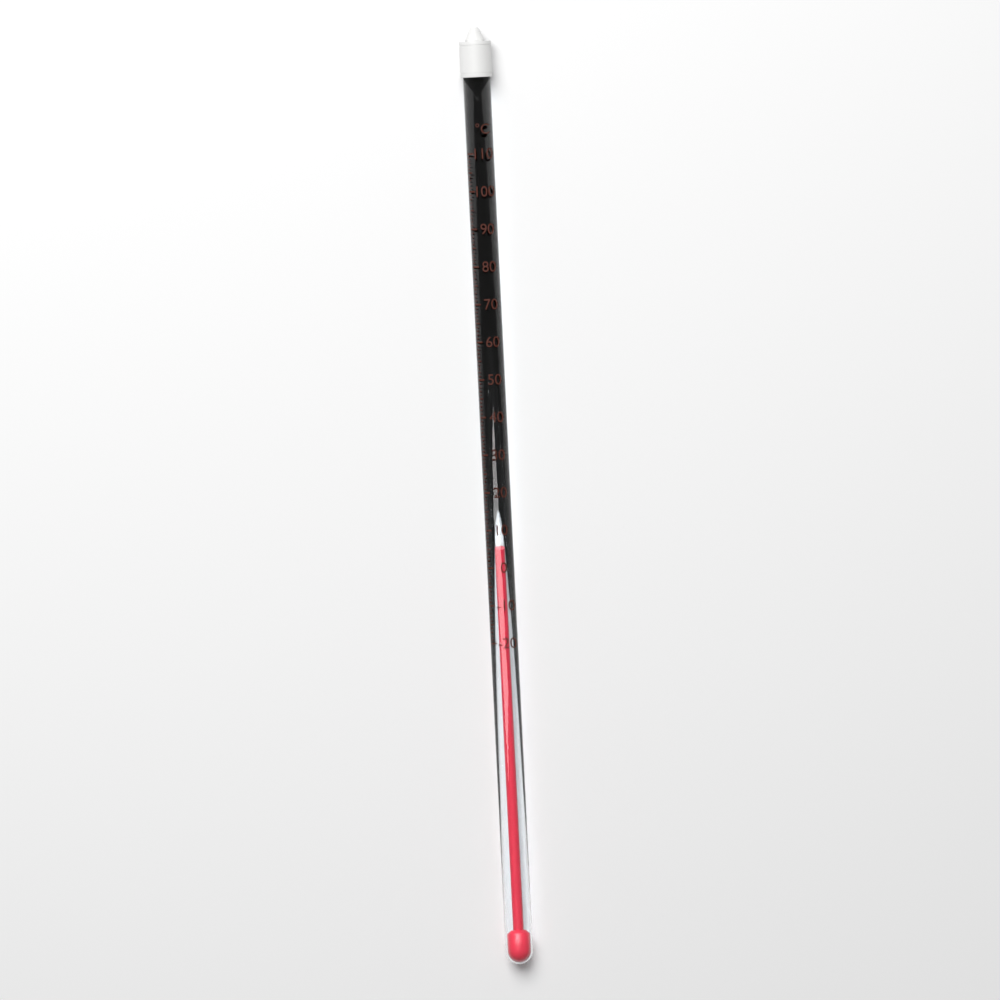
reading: 4 °C
